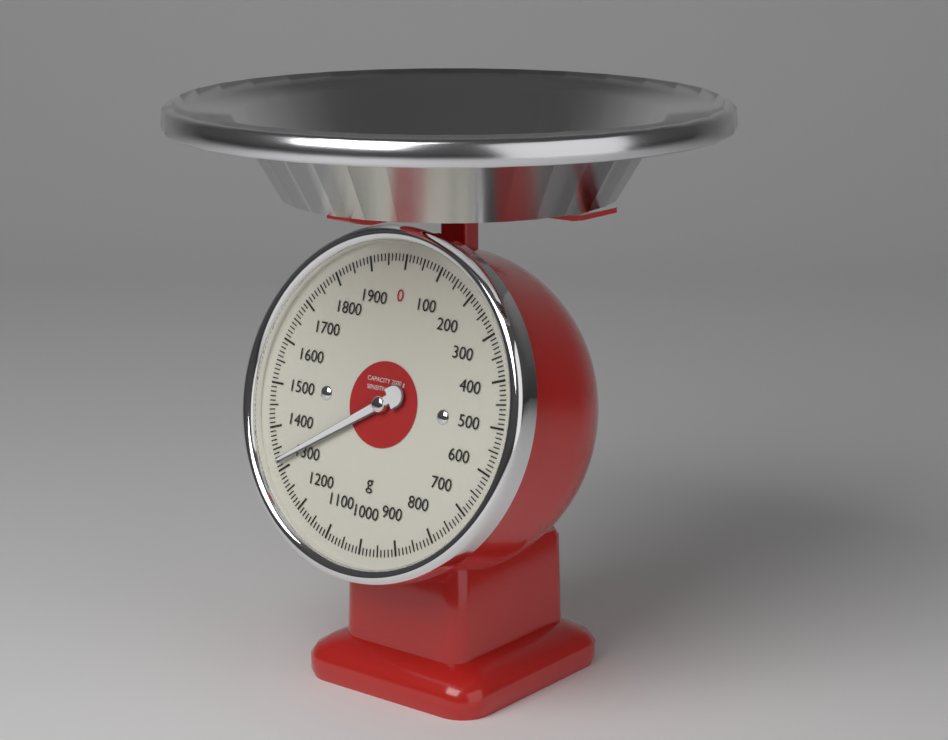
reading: 1320 g
